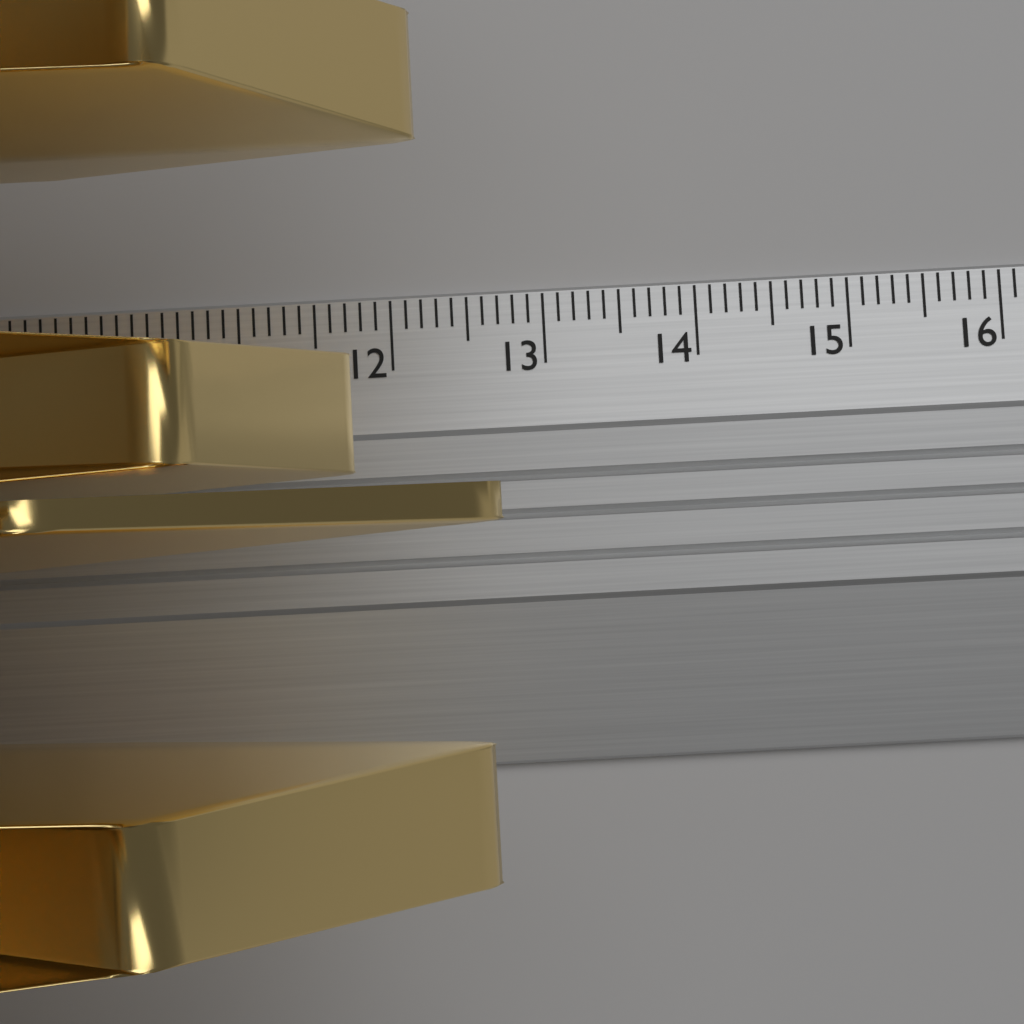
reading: 12.7 cm
